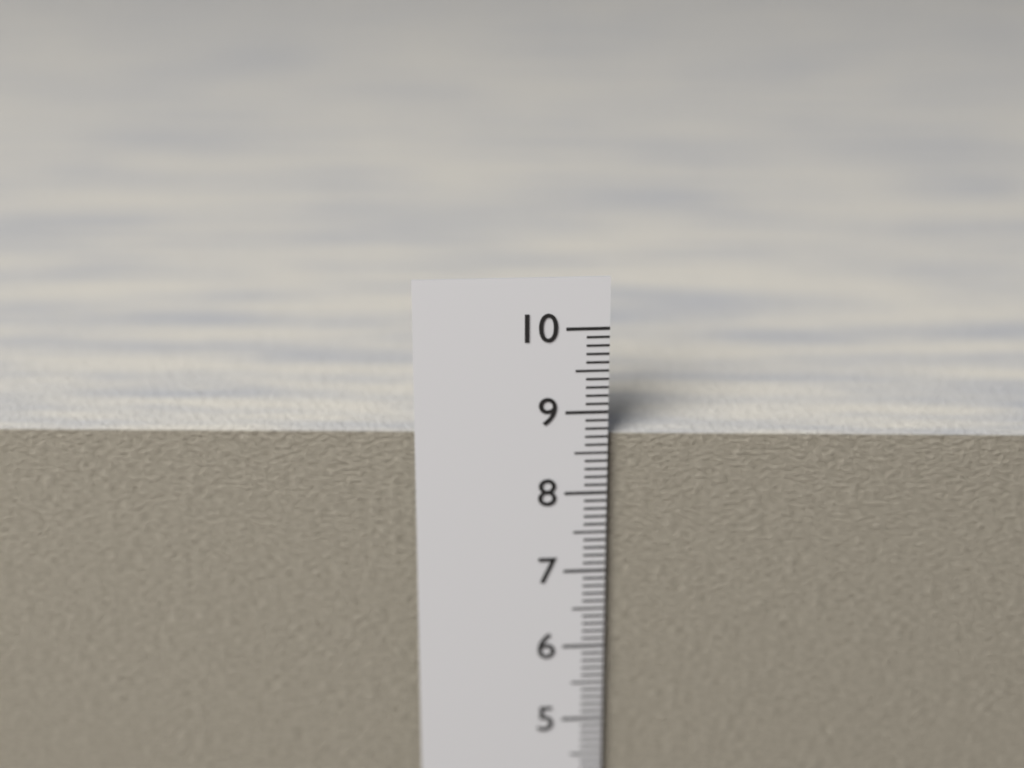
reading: 8.7 cm
